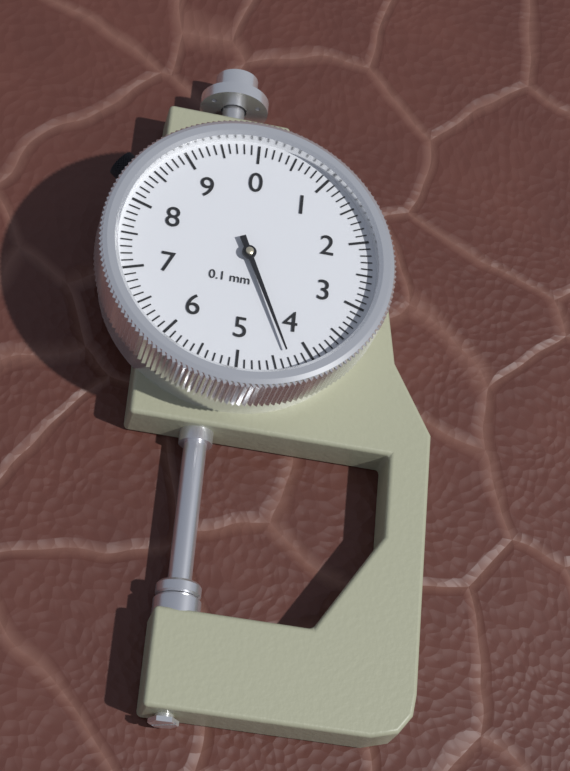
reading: 4.3 mm
